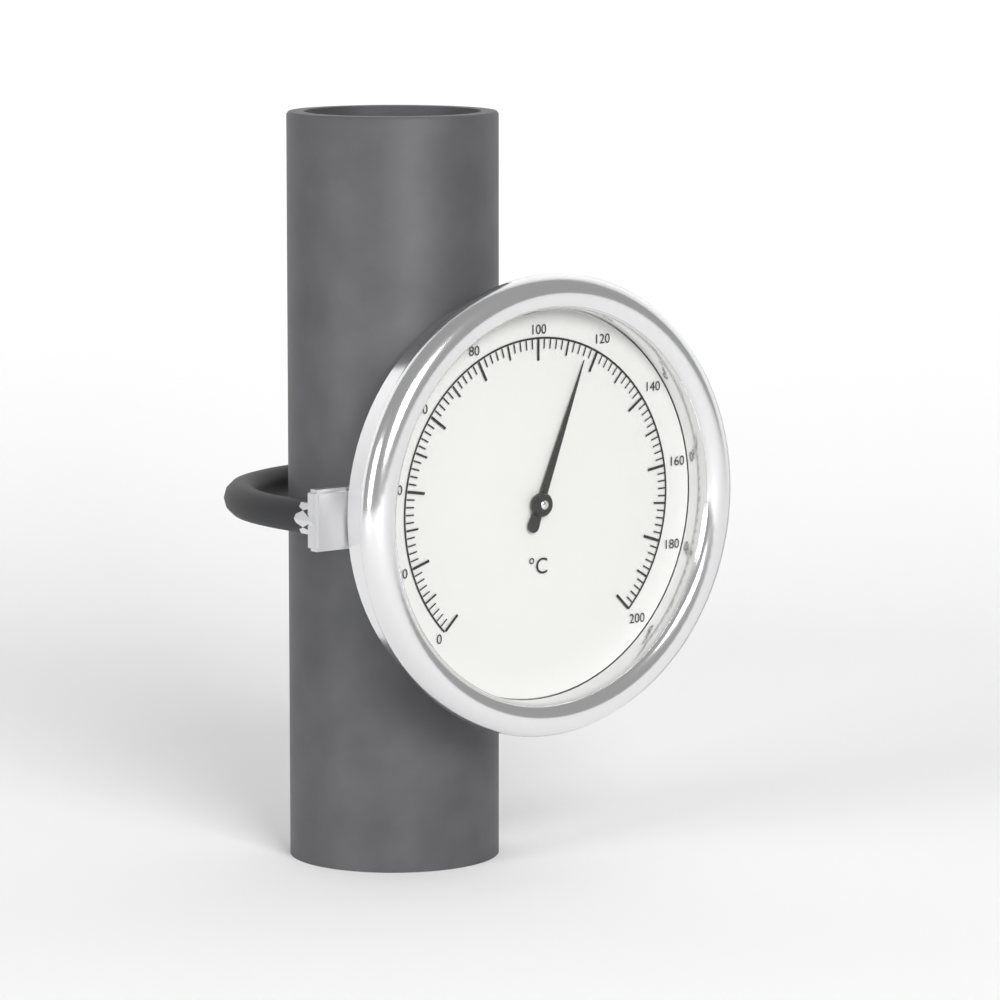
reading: 116 °C
